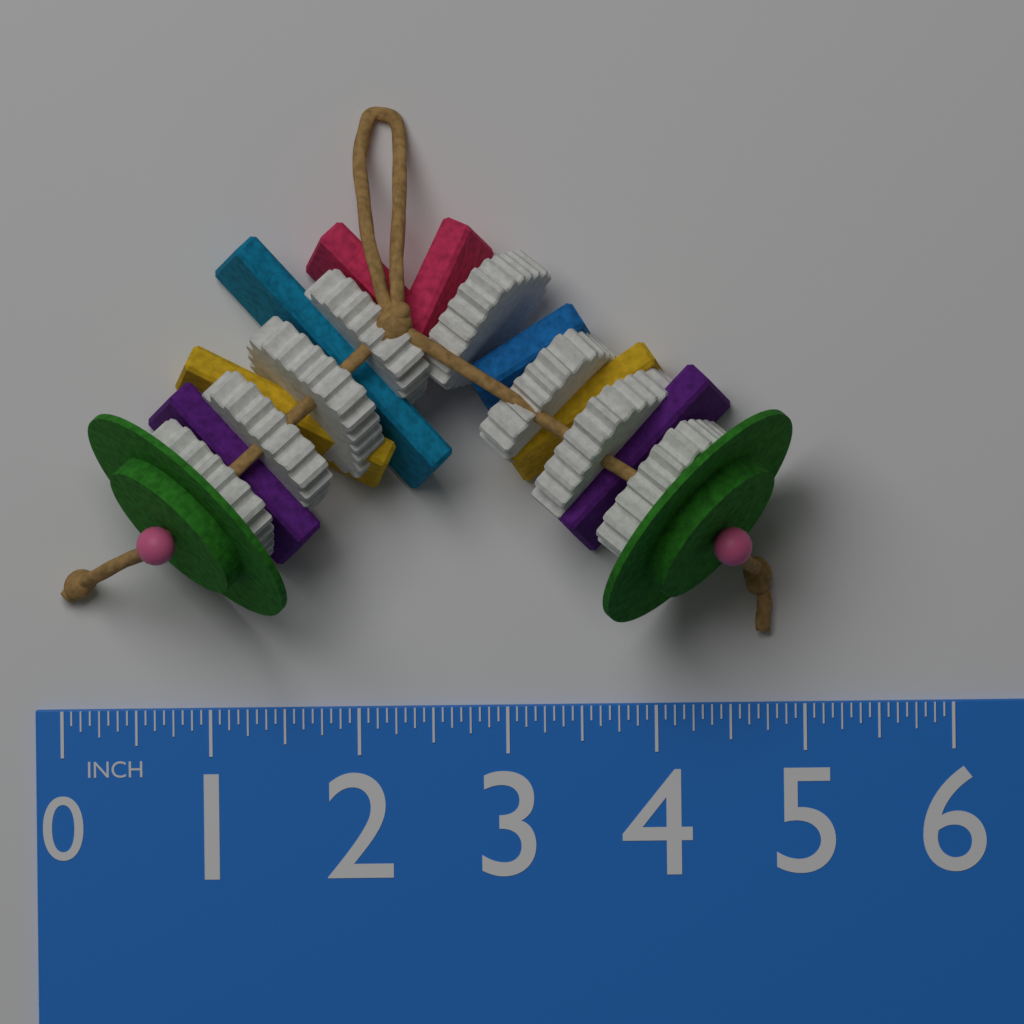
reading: 4.9375 in
